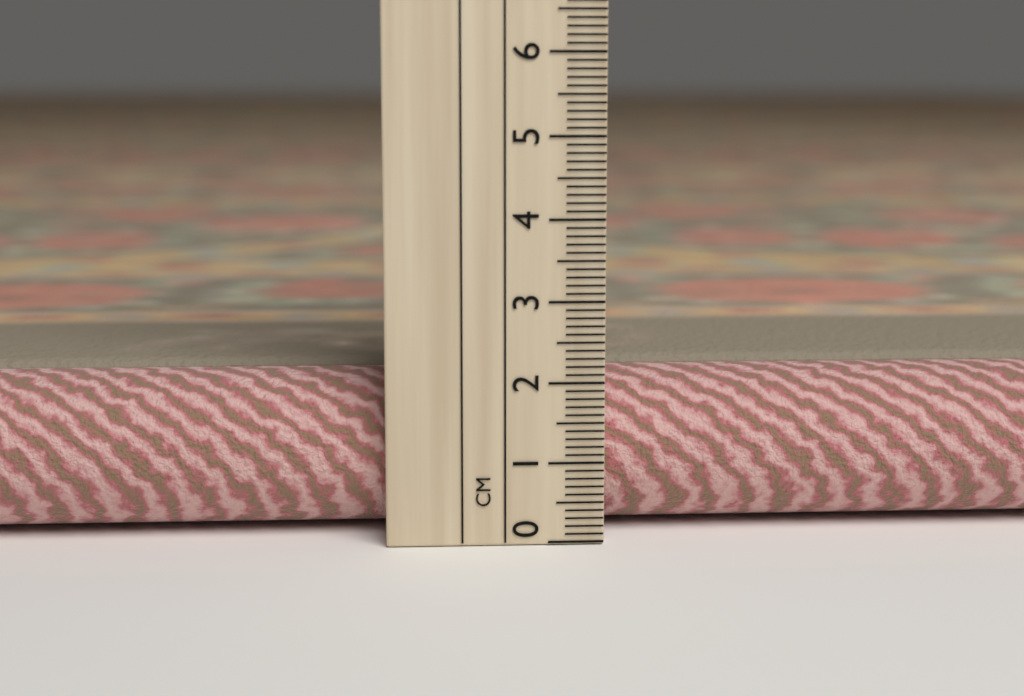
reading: 2.0 cm
